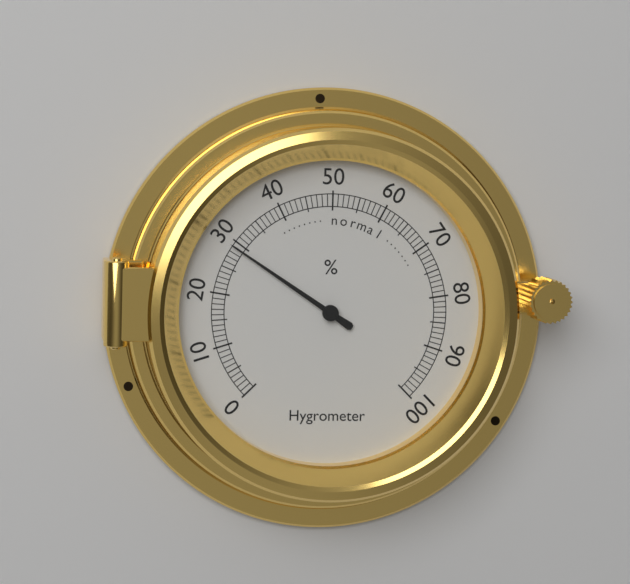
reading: 29 %
